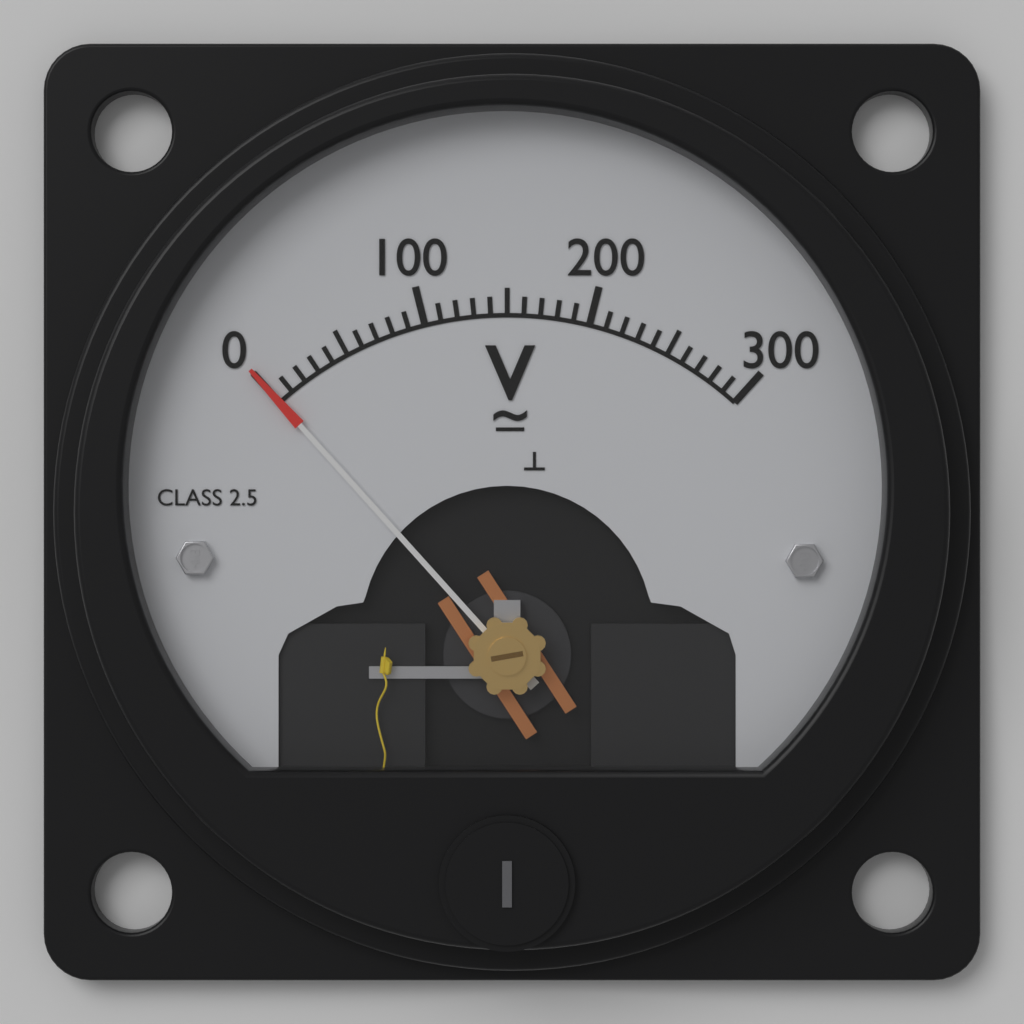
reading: 0 V
